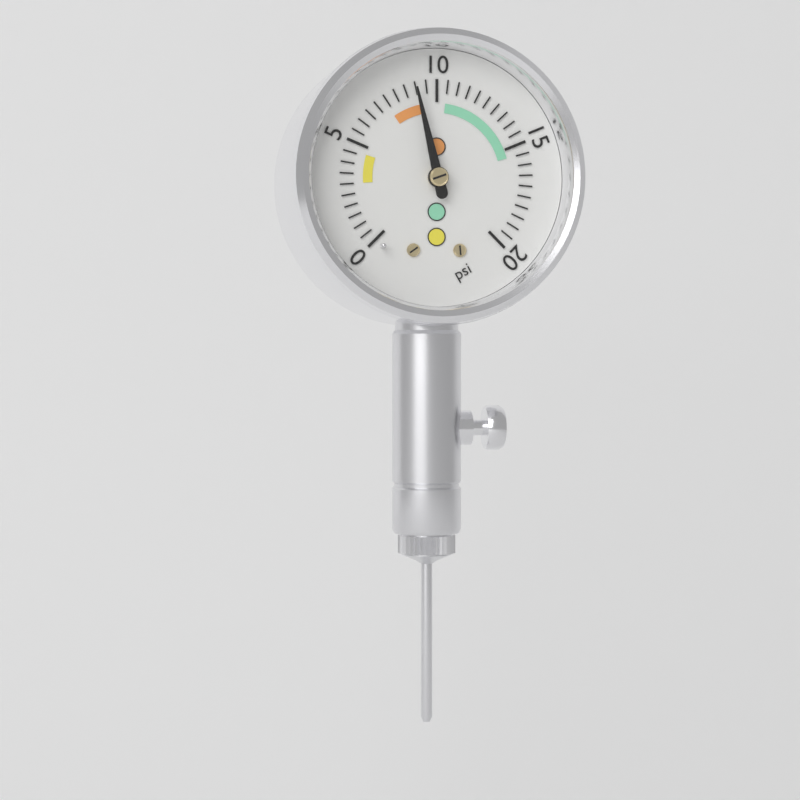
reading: 9.0 psi
